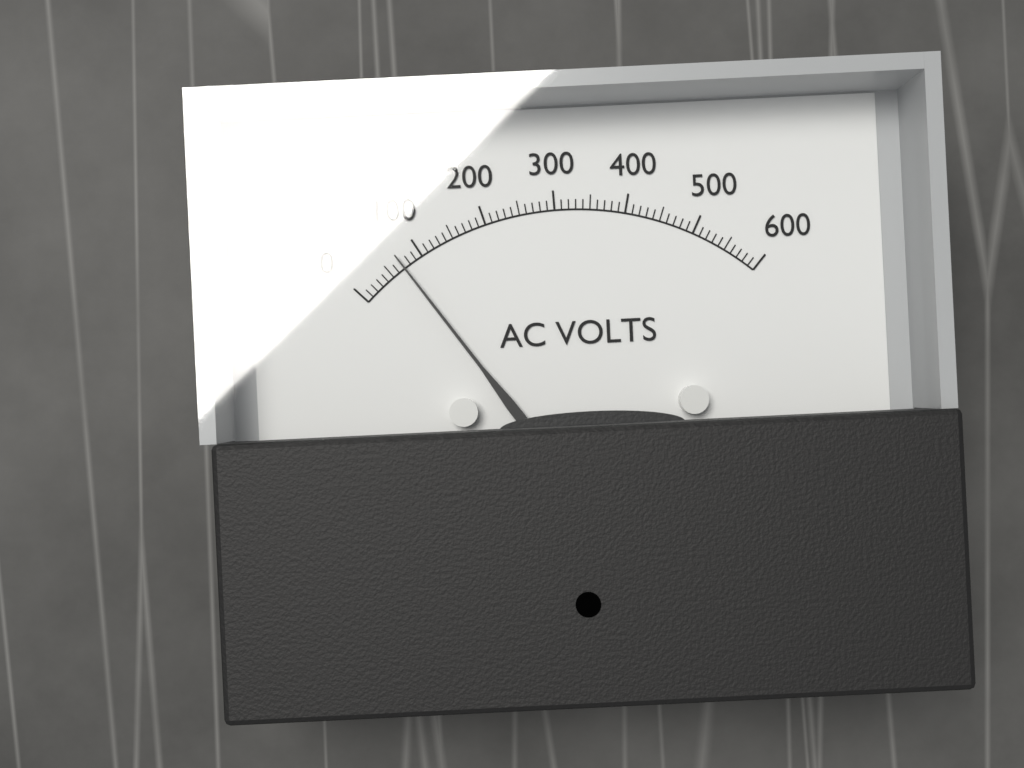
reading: 70 V
